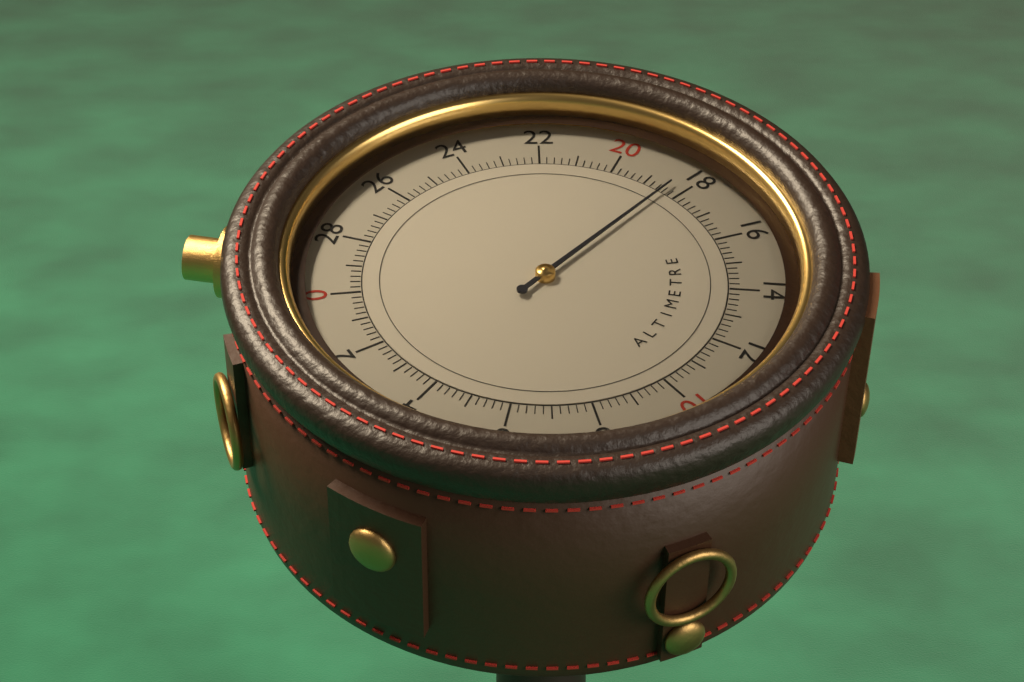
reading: 18.4 (no unit)
